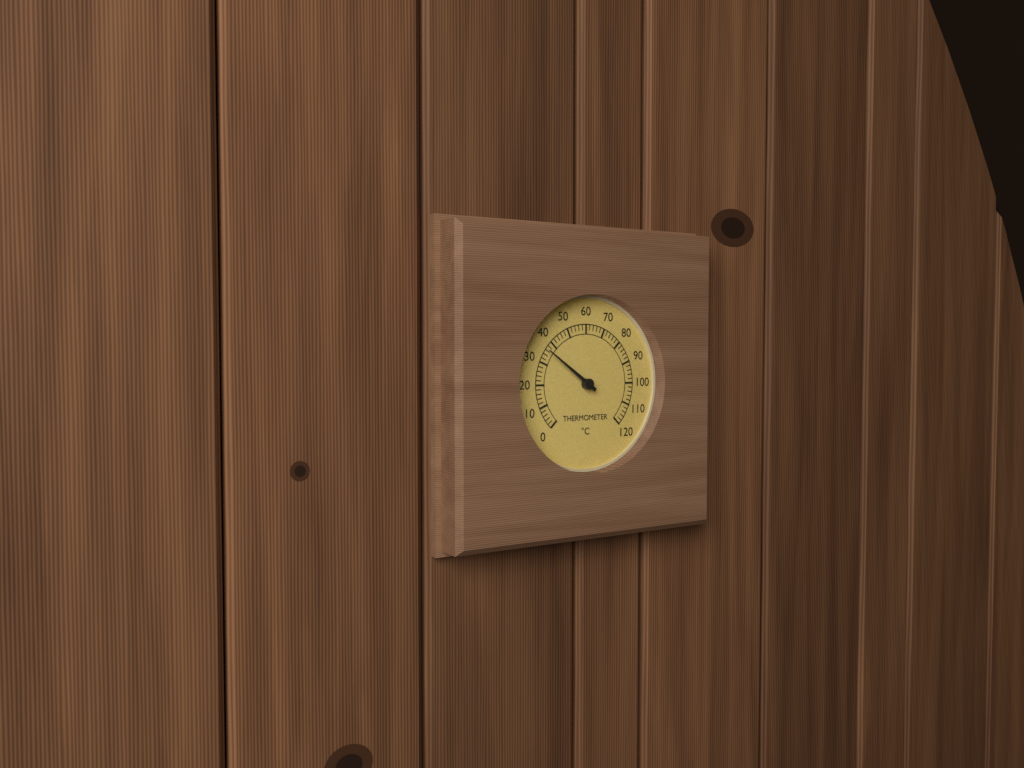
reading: 36 °C
